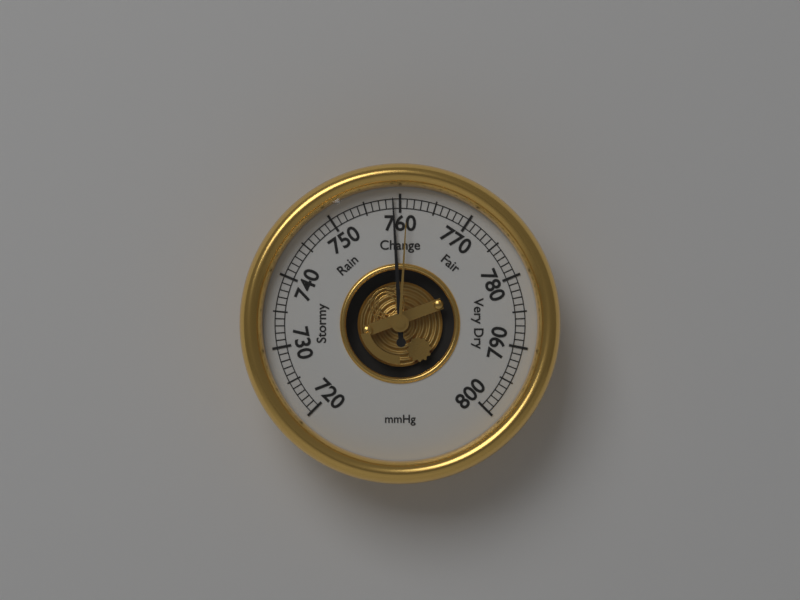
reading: 759 mmHg
